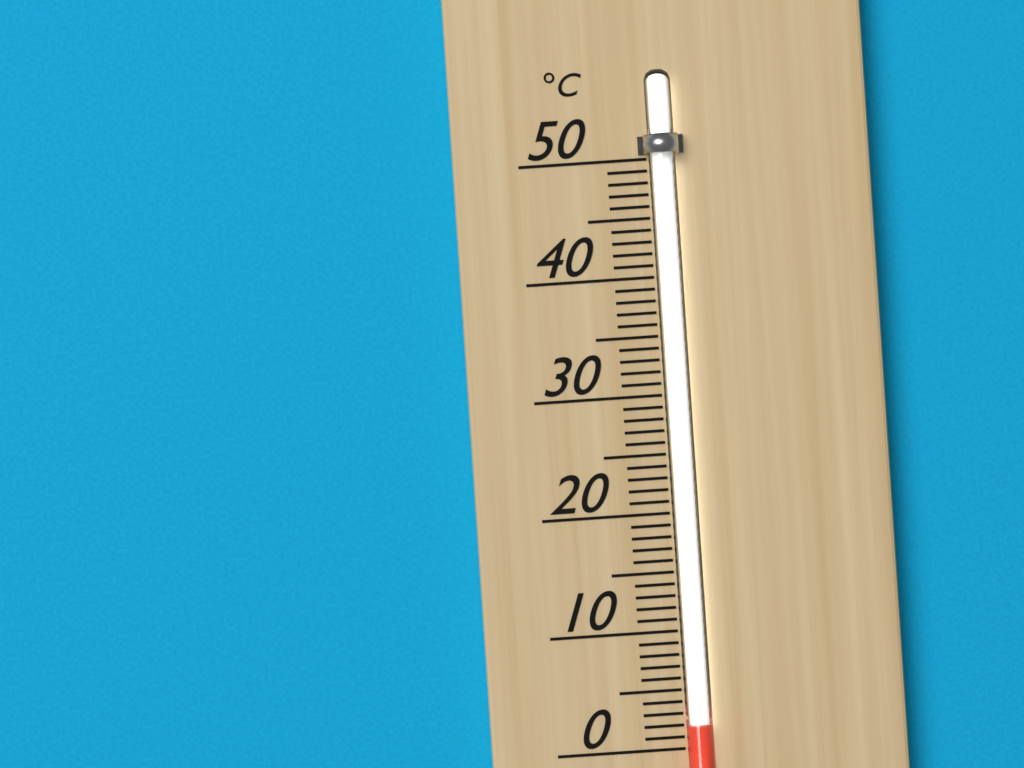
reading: 2 °C
